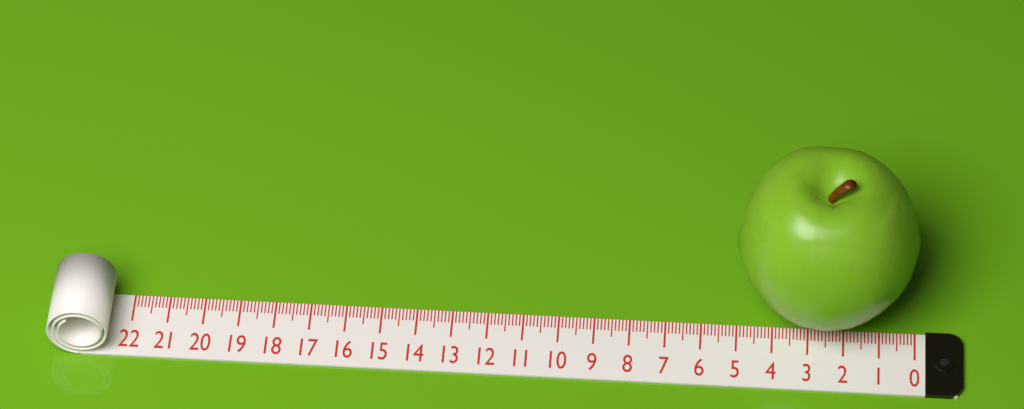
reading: 5.1 (no unit)
